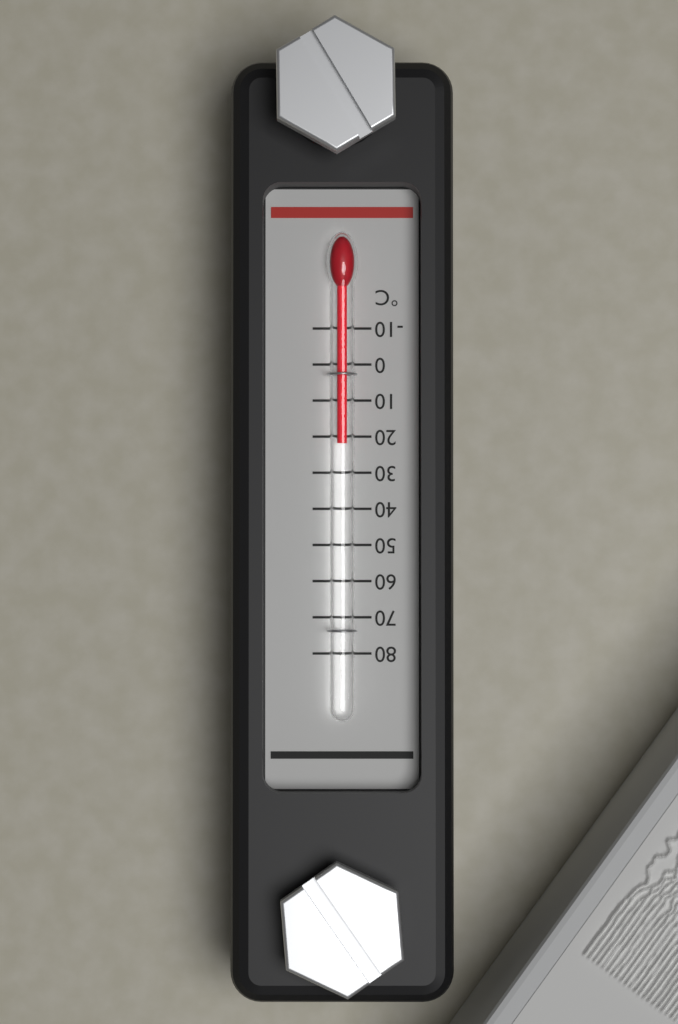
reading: 22 °C
